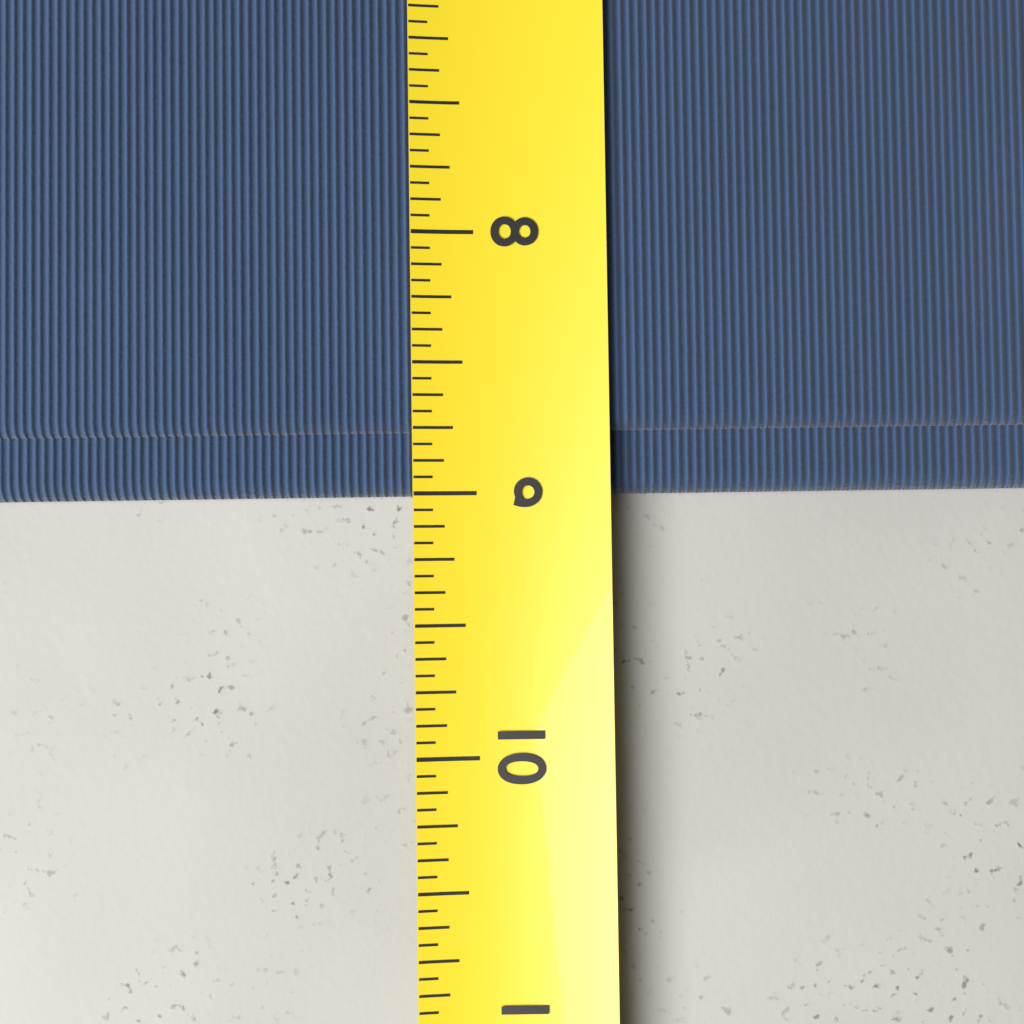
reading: 9.0000 (no unit)
